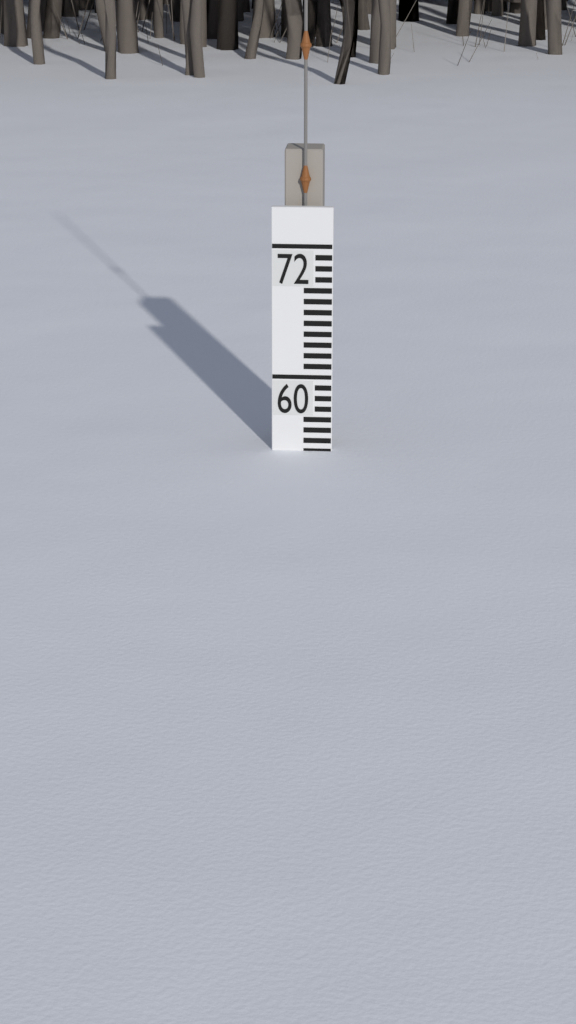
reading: 53 (no unit)
